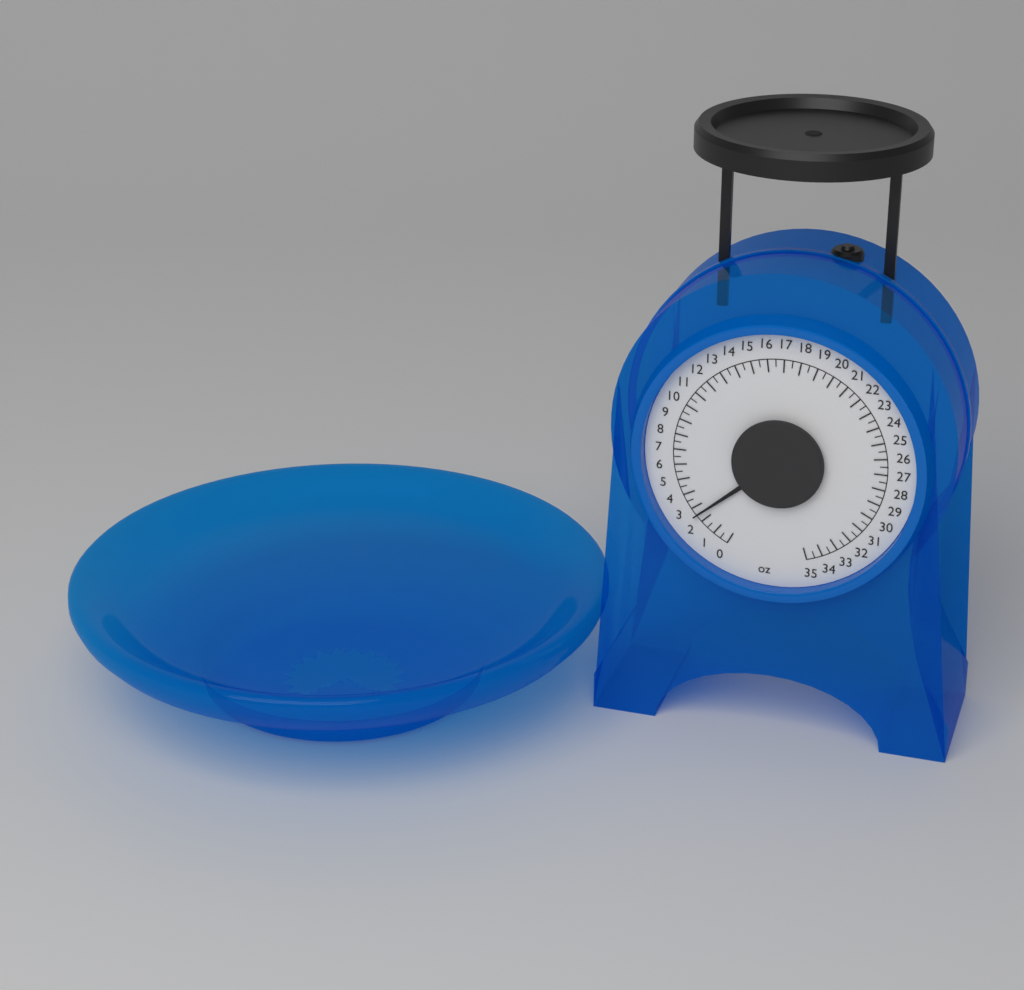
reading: 2.5 oz
